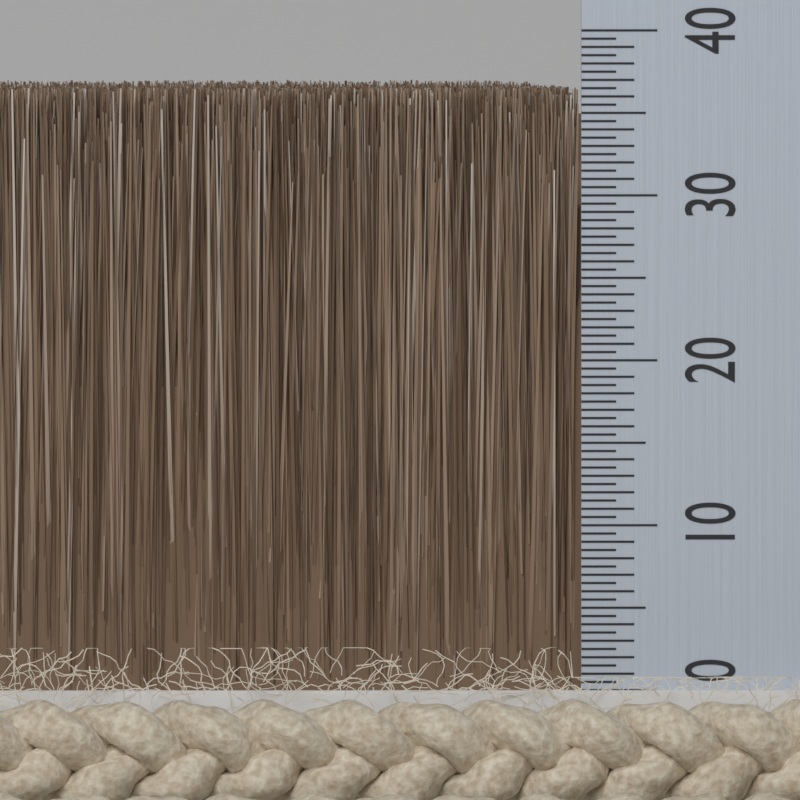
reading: 36.5 (no unit)
